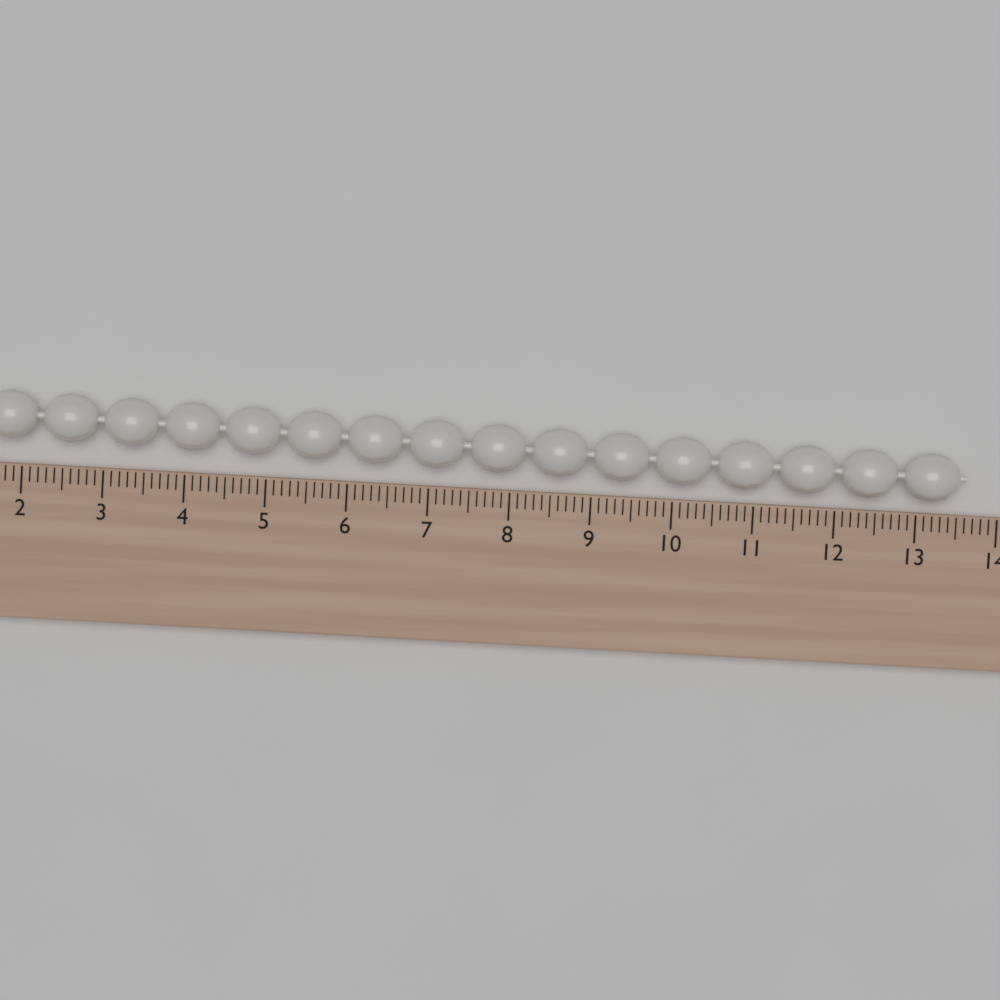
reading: 13.6 (no unit)
